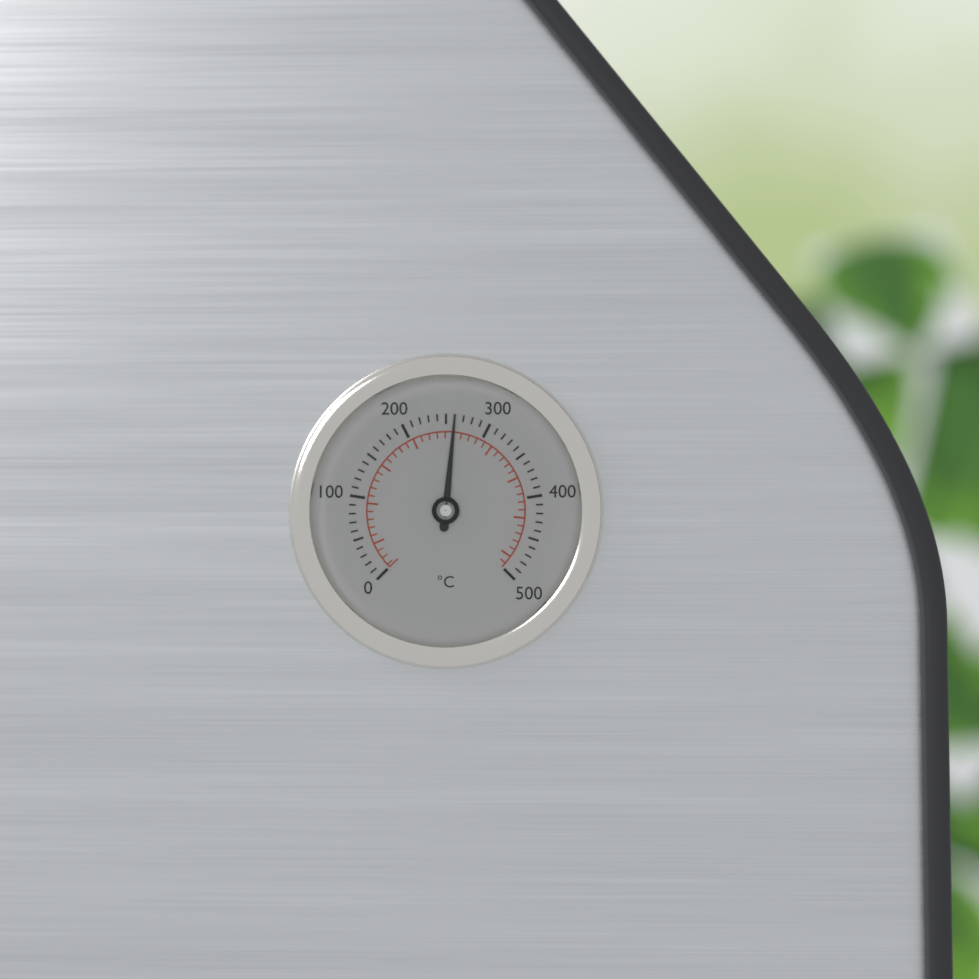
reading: 260 °C
